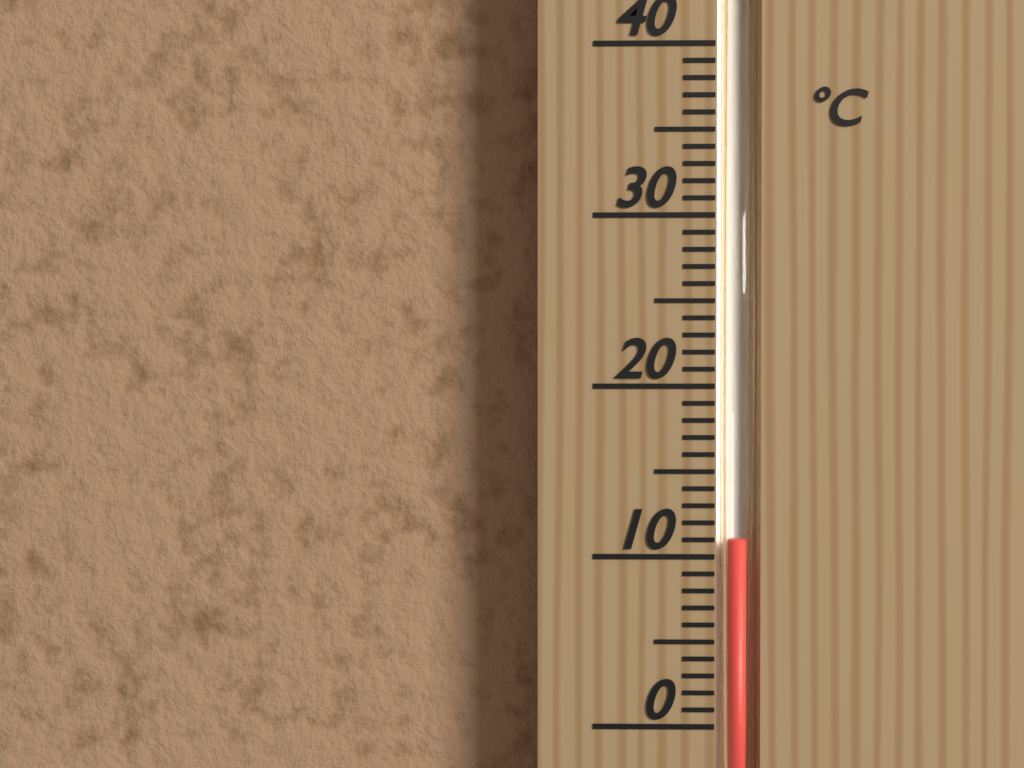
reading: 11 °C
